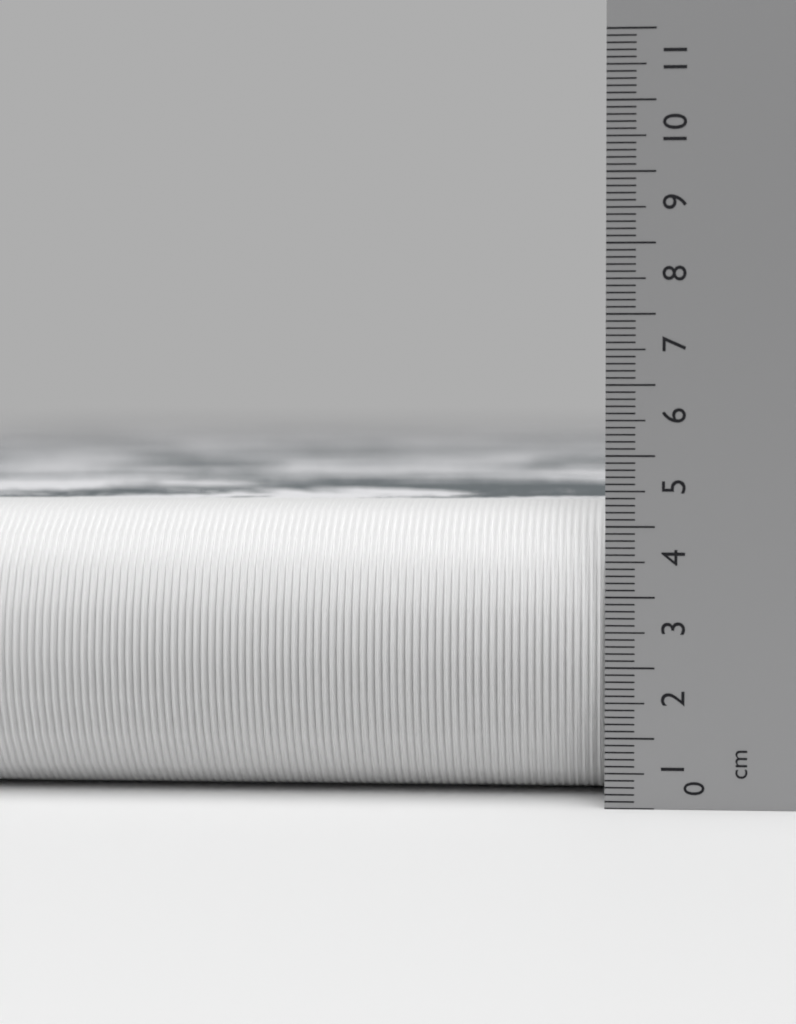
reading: 4.3 cm
